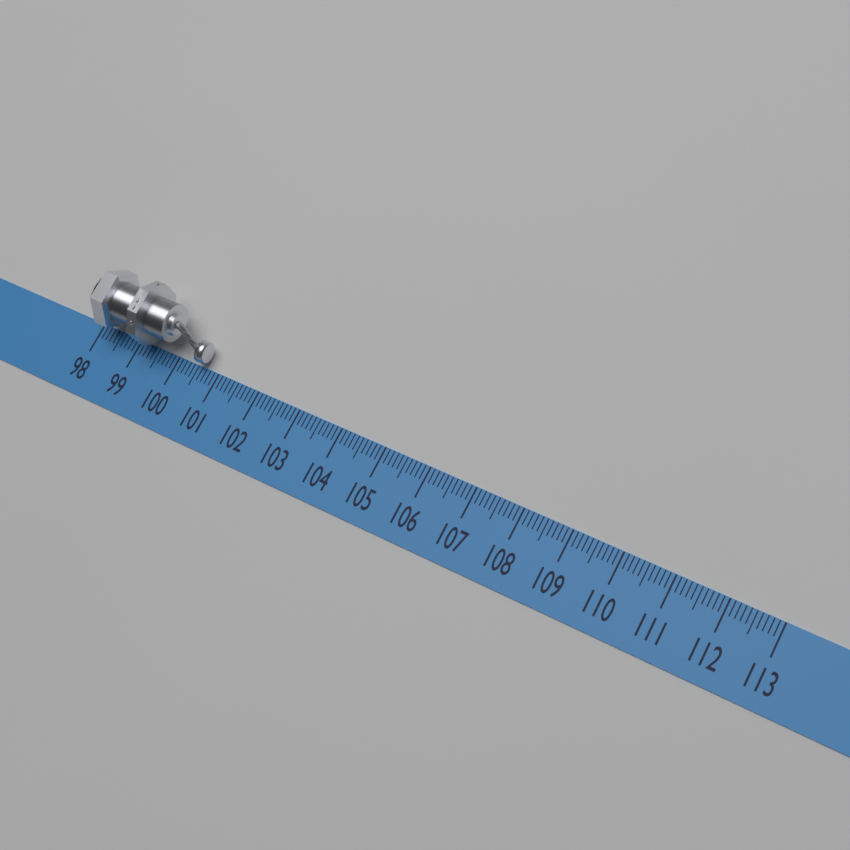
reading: 100.7 (no unit)
